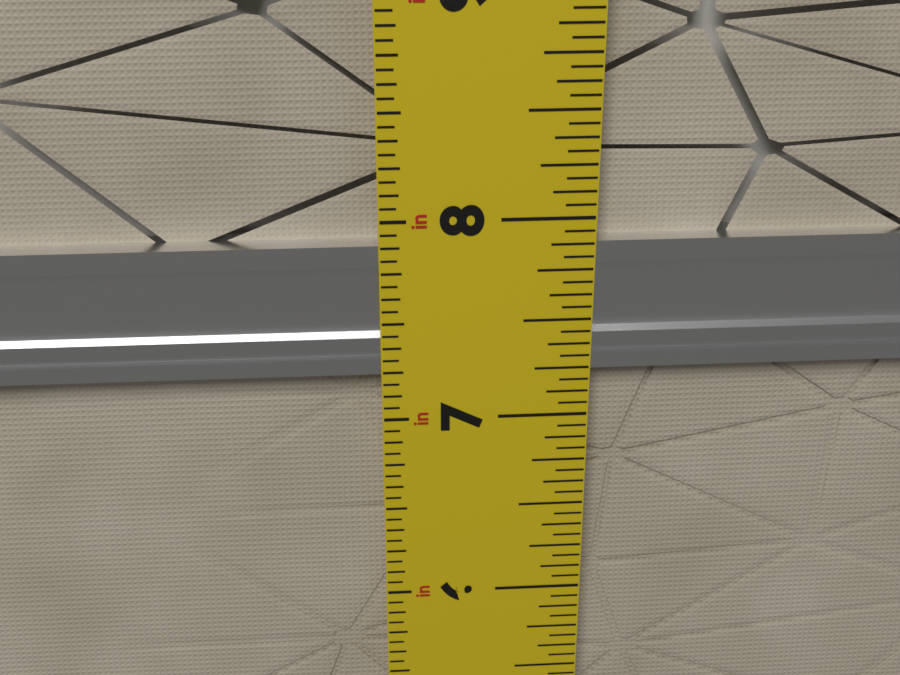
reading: 7.8750 in
